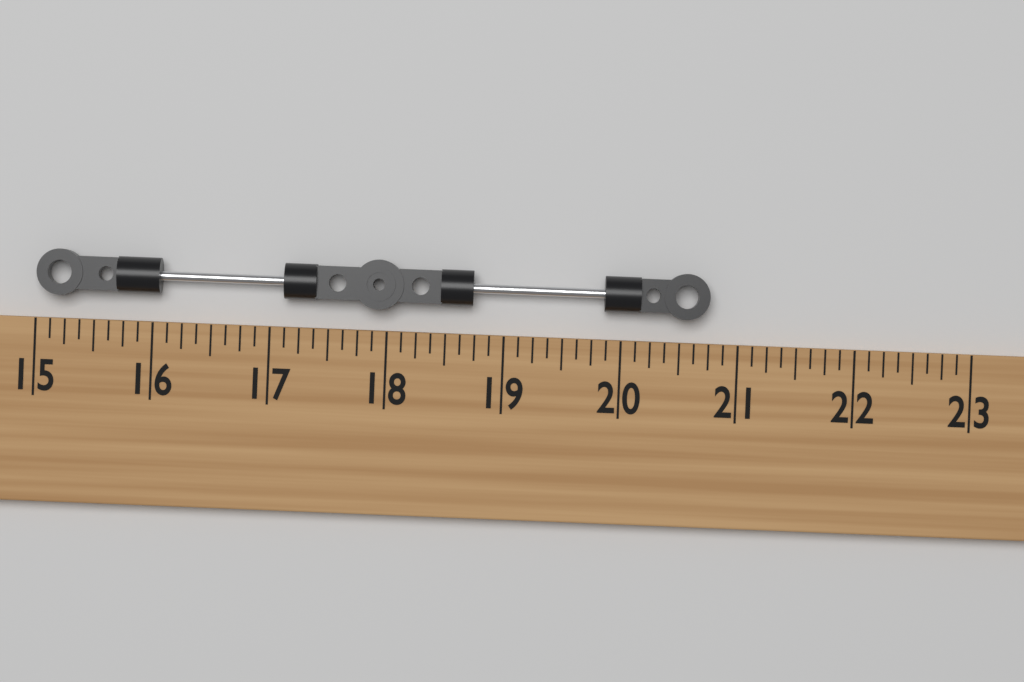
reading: 20.750 (no unit)
